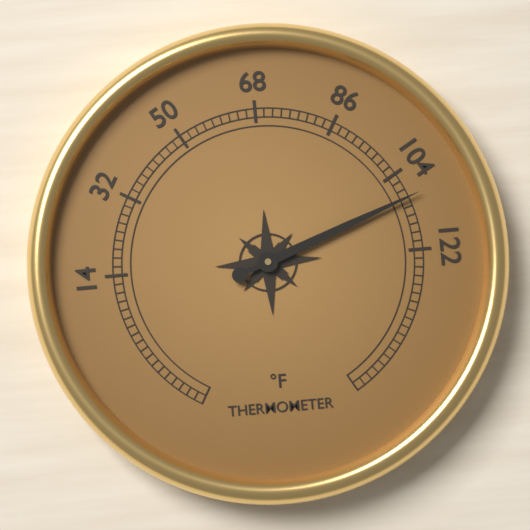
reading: 110 °F
